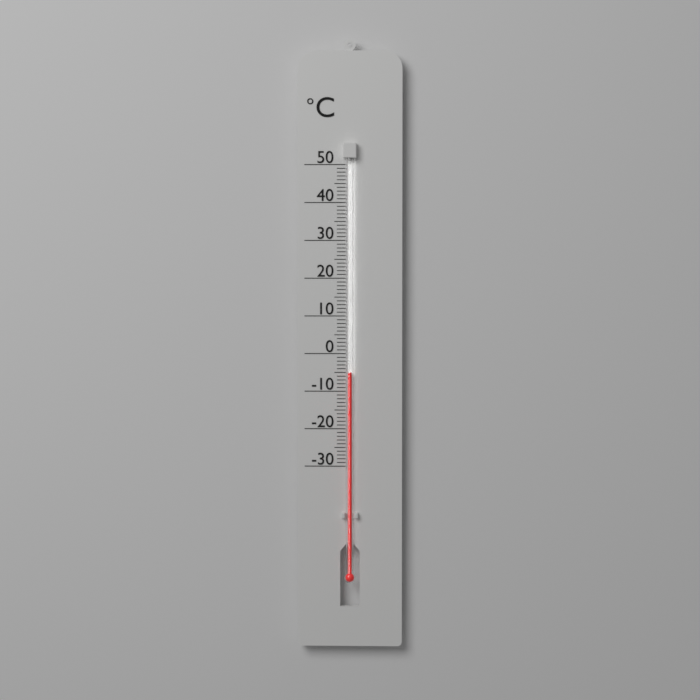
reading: -5 °C
